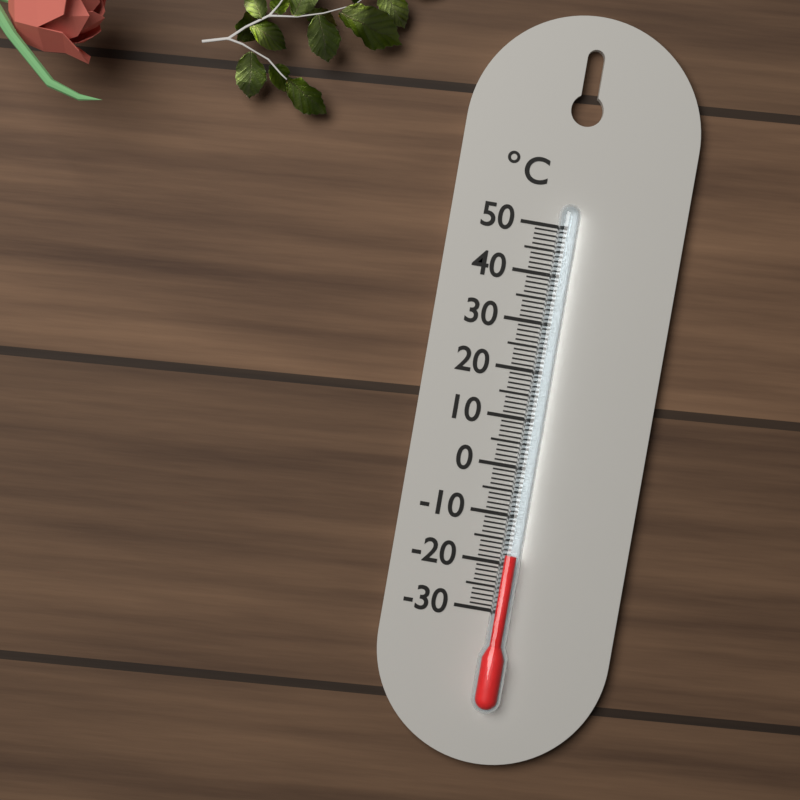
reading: -18 °C
